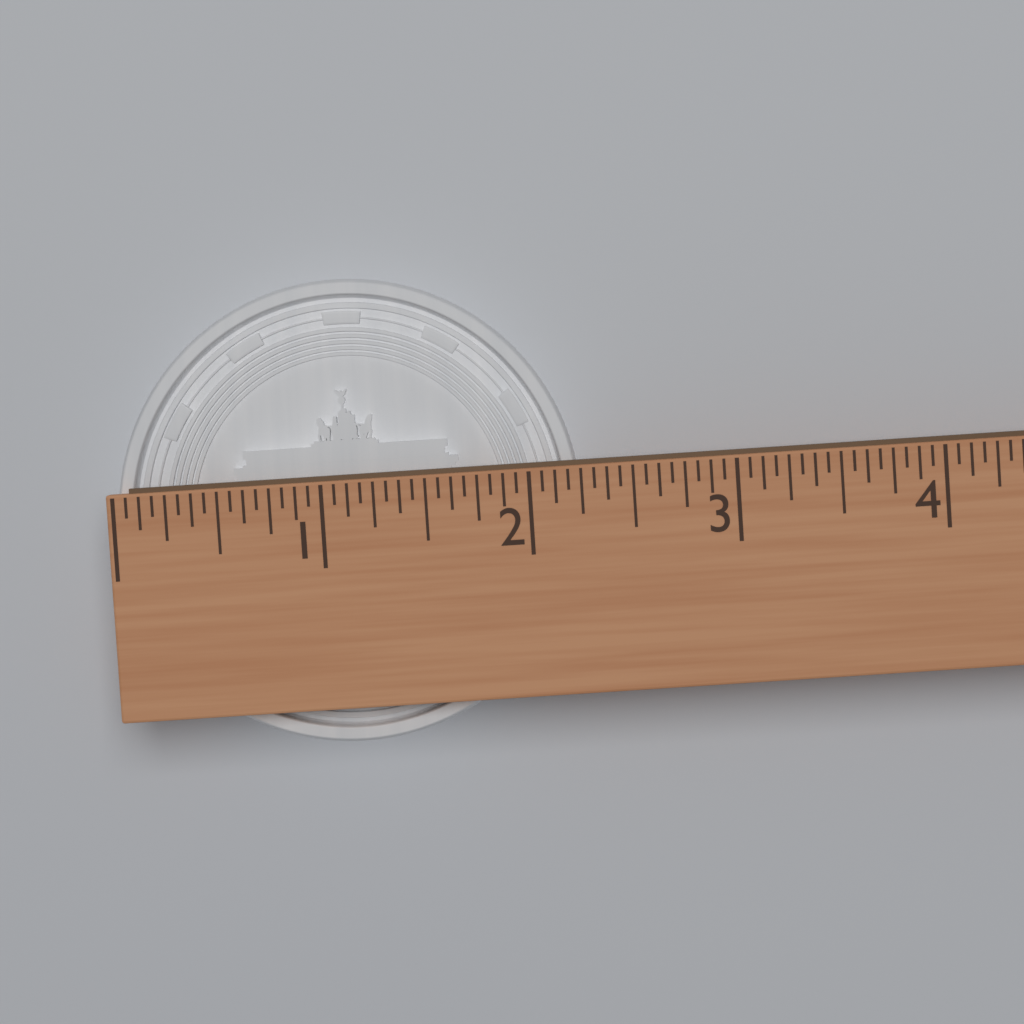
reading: 2.2500 (no unit)
